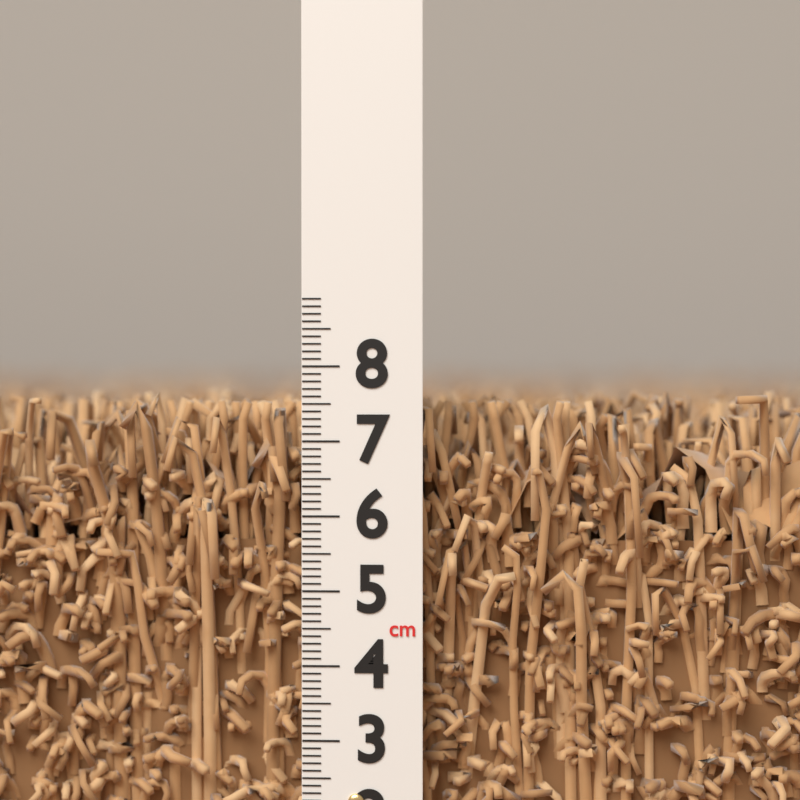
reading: 7.8 cm
